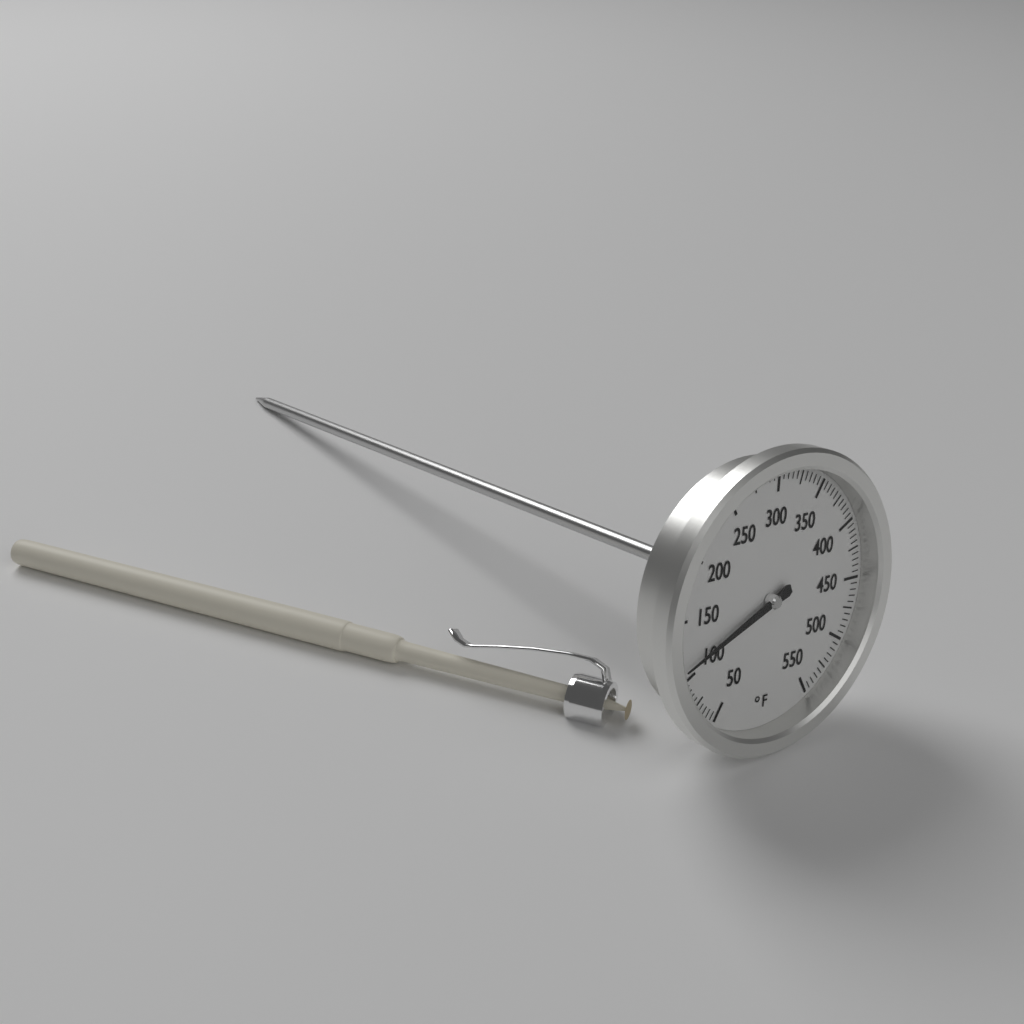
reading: 110 °F
